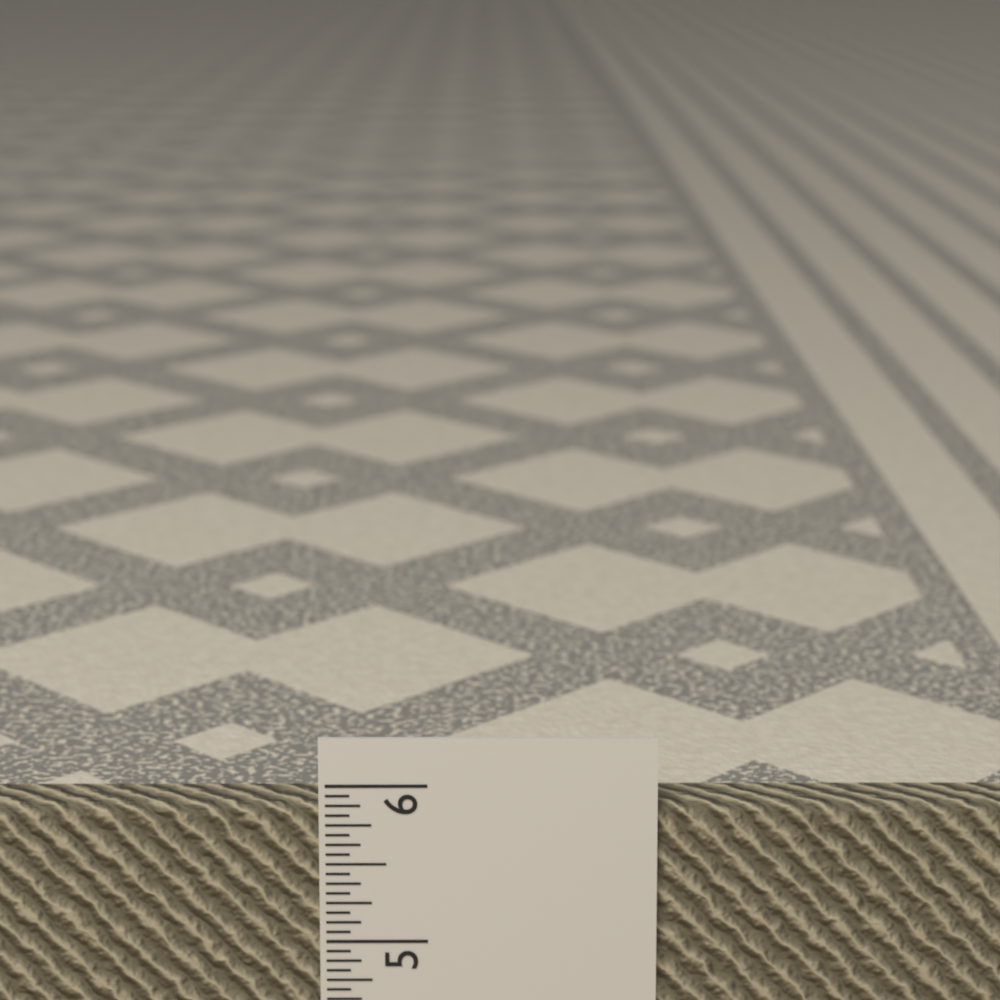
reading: 5.8750 in
